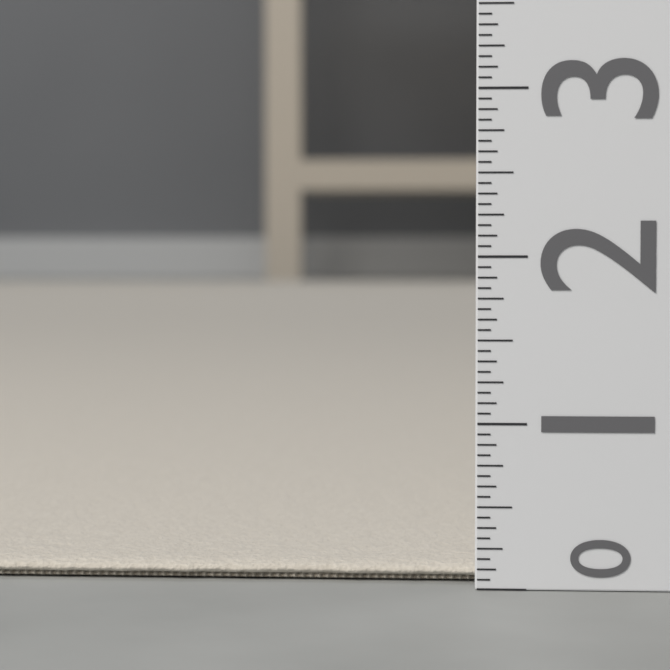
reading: 0.1250 (no unit)
